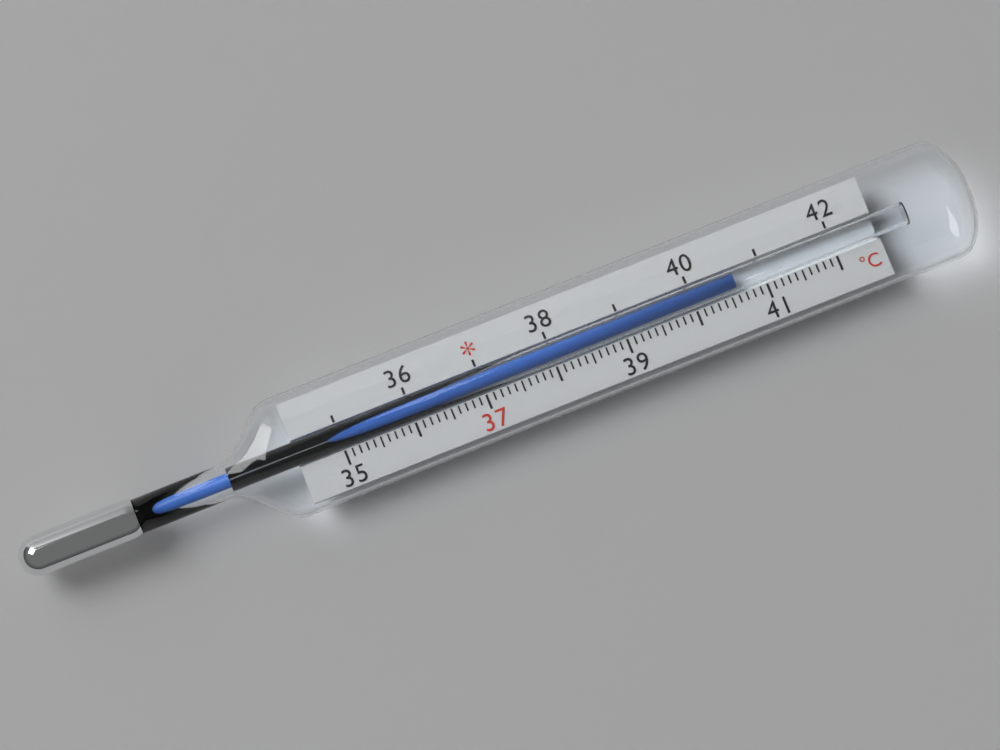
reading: 40.6 °C
